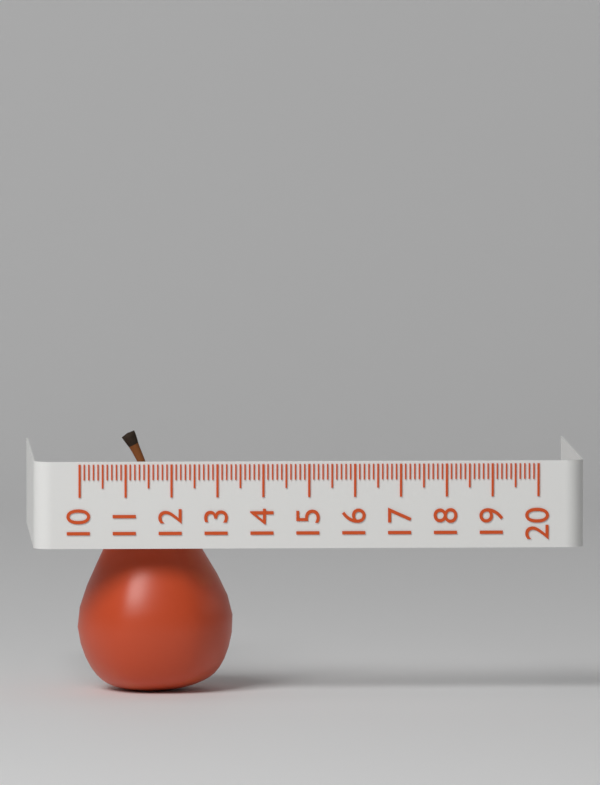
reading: 13.4 (no unit)
